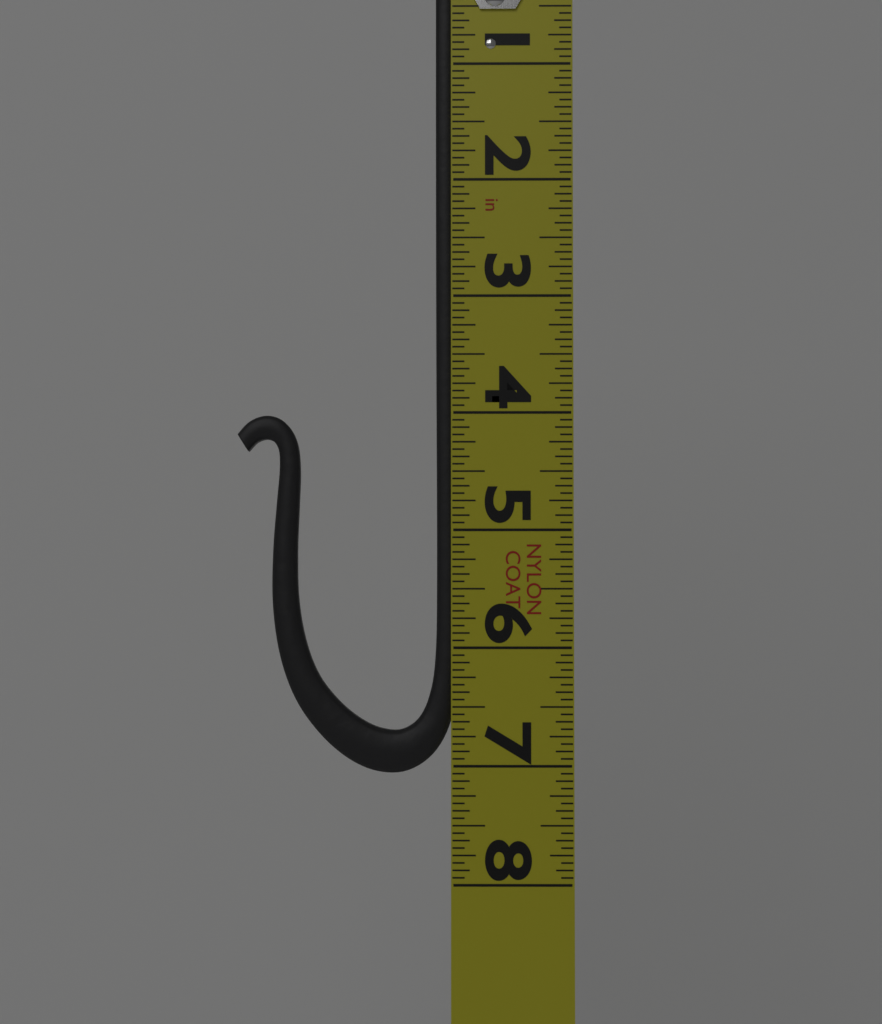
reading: 7.0625 in
